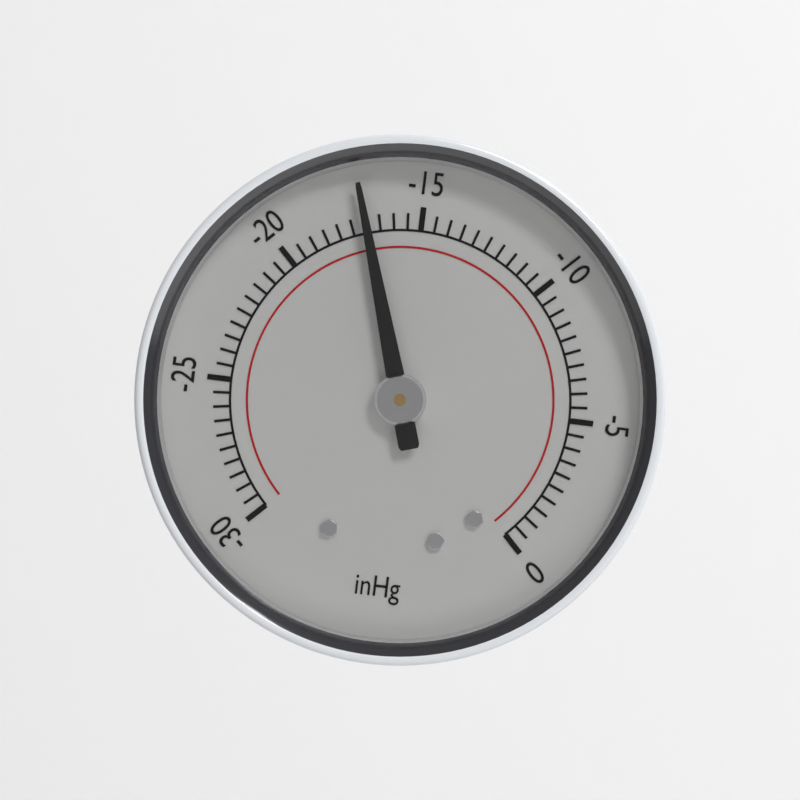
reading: -17.0 inHg
